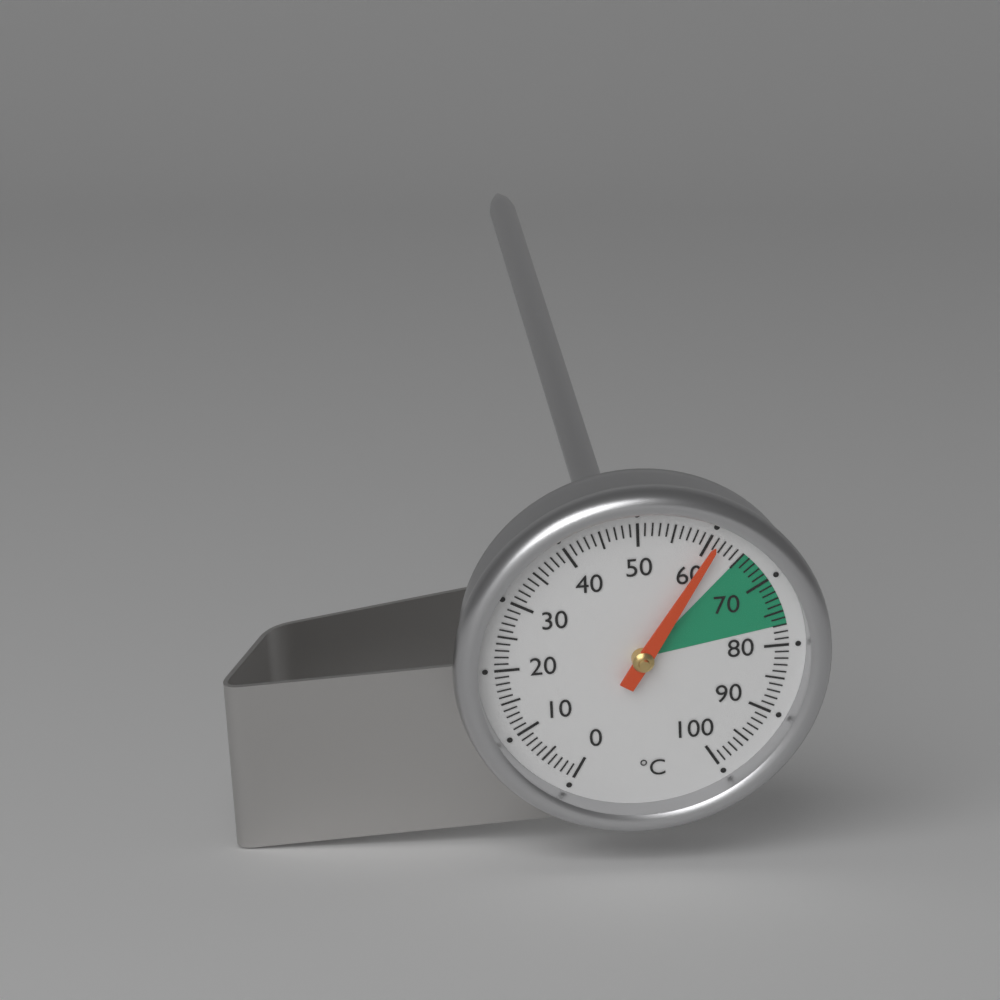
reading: 61 °C
